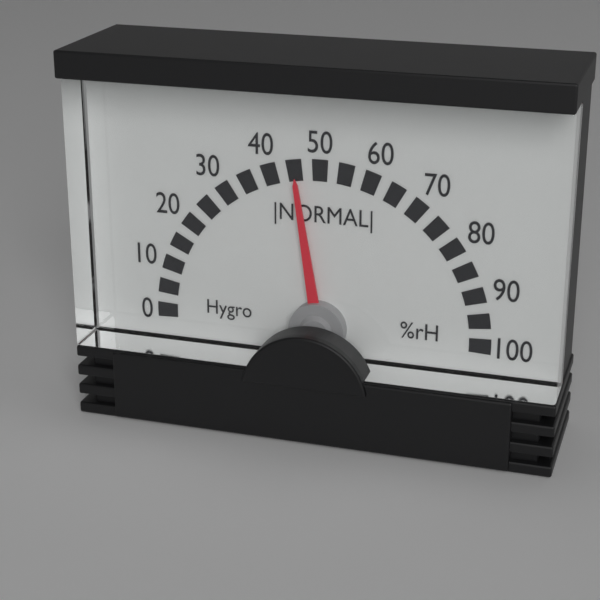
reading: 45 %rH
